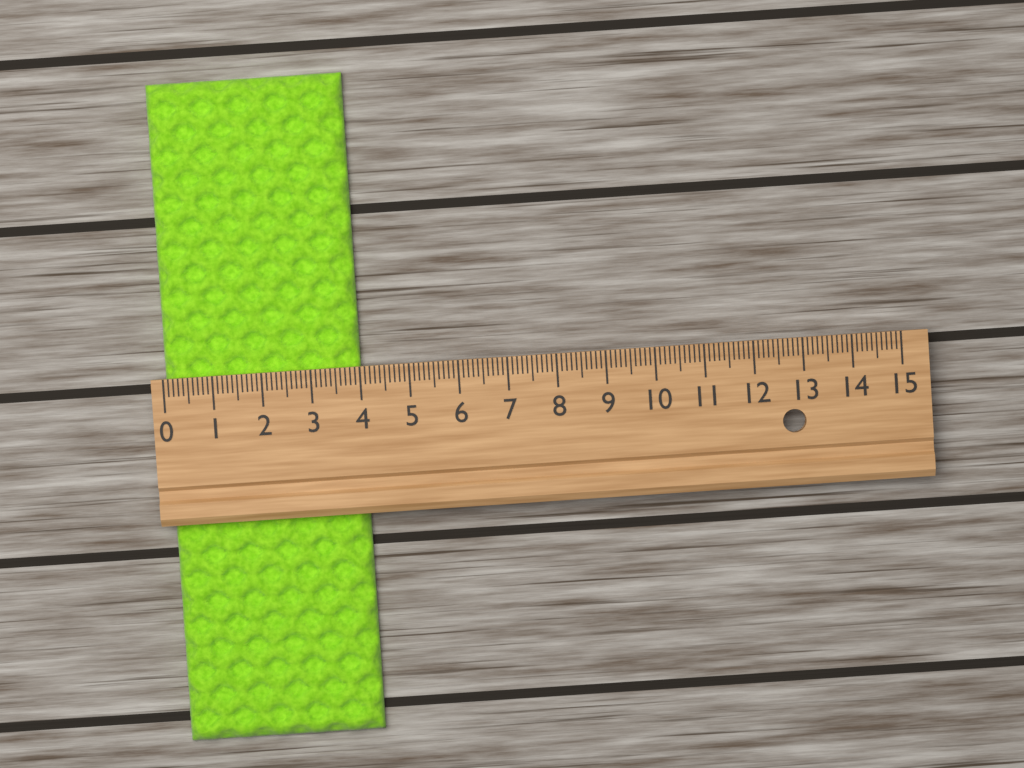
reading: 4.0 (no unit)
